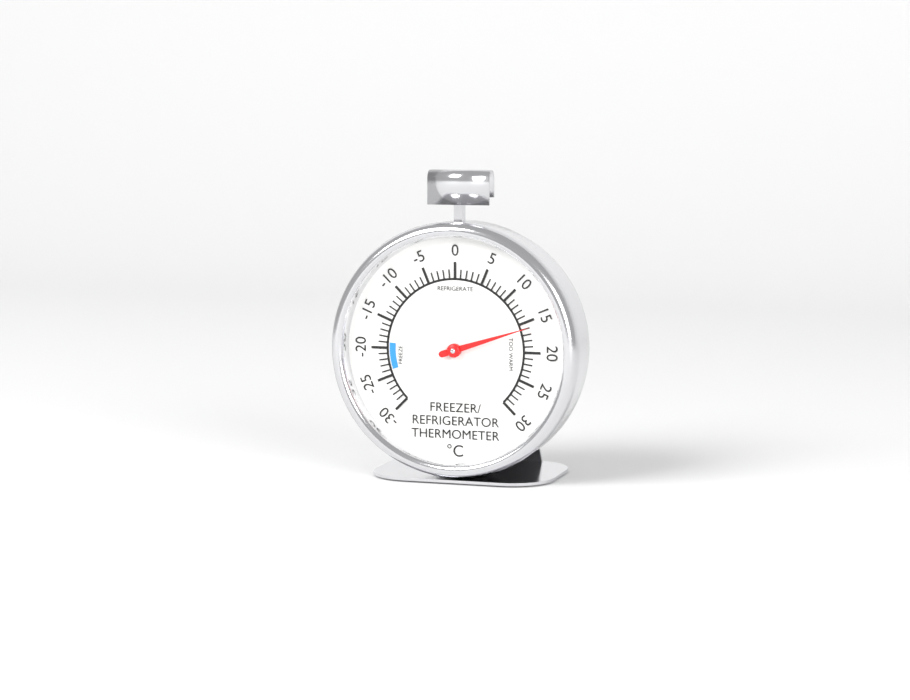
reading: 16 °C
